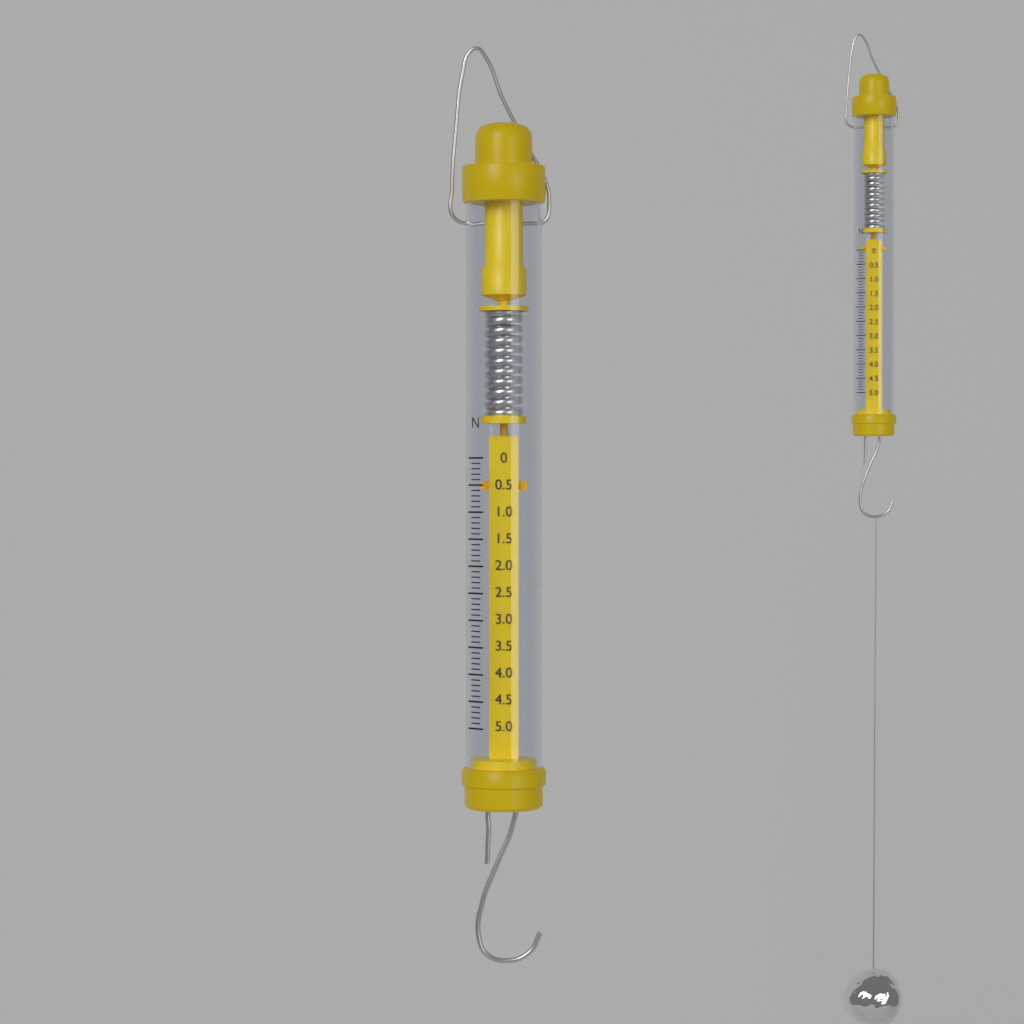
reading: 0.6 N
